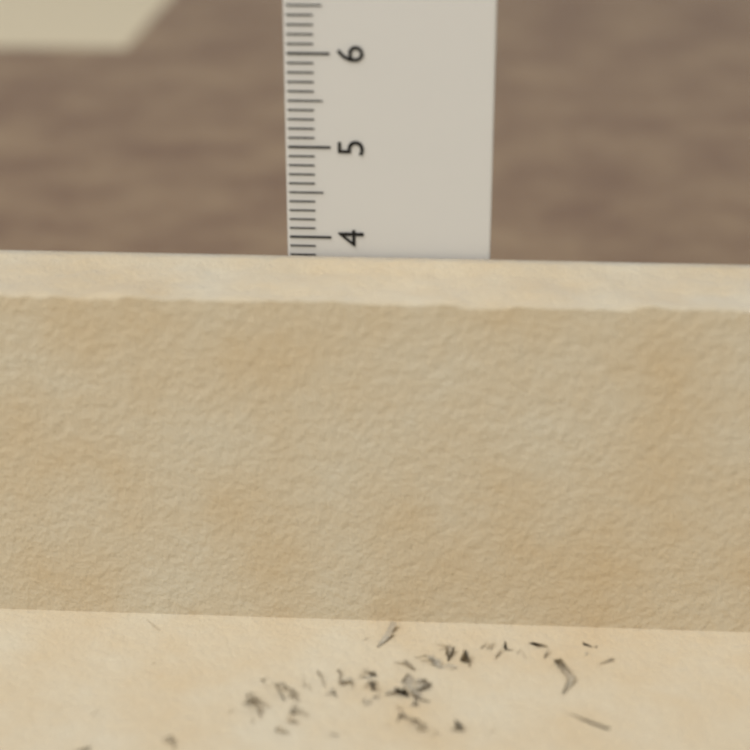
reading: 3.8 cm
